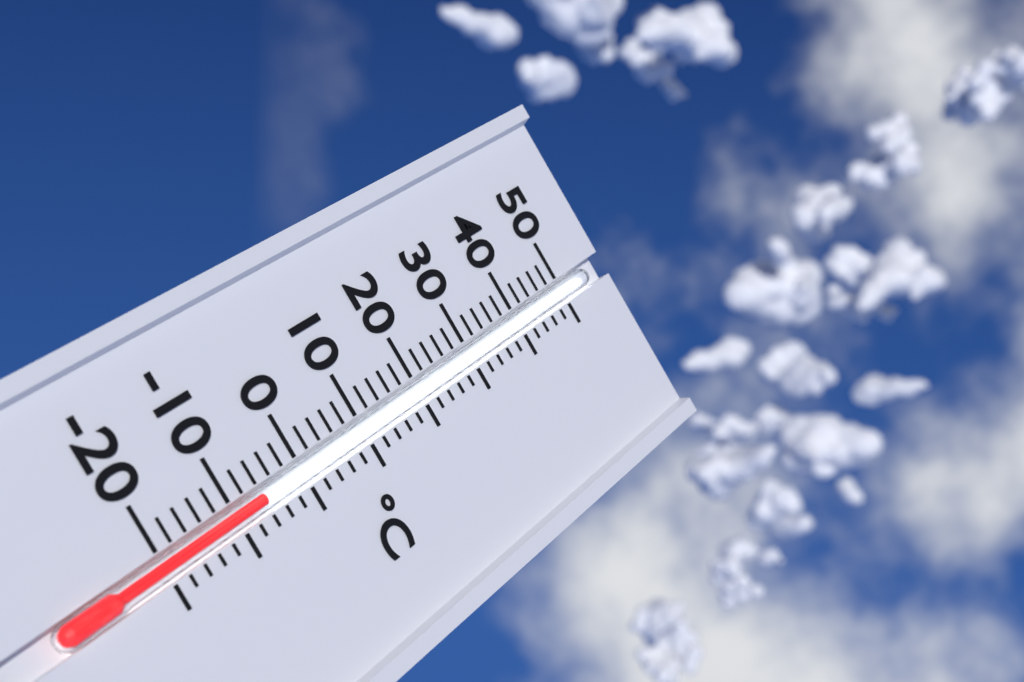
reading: -6 °C
